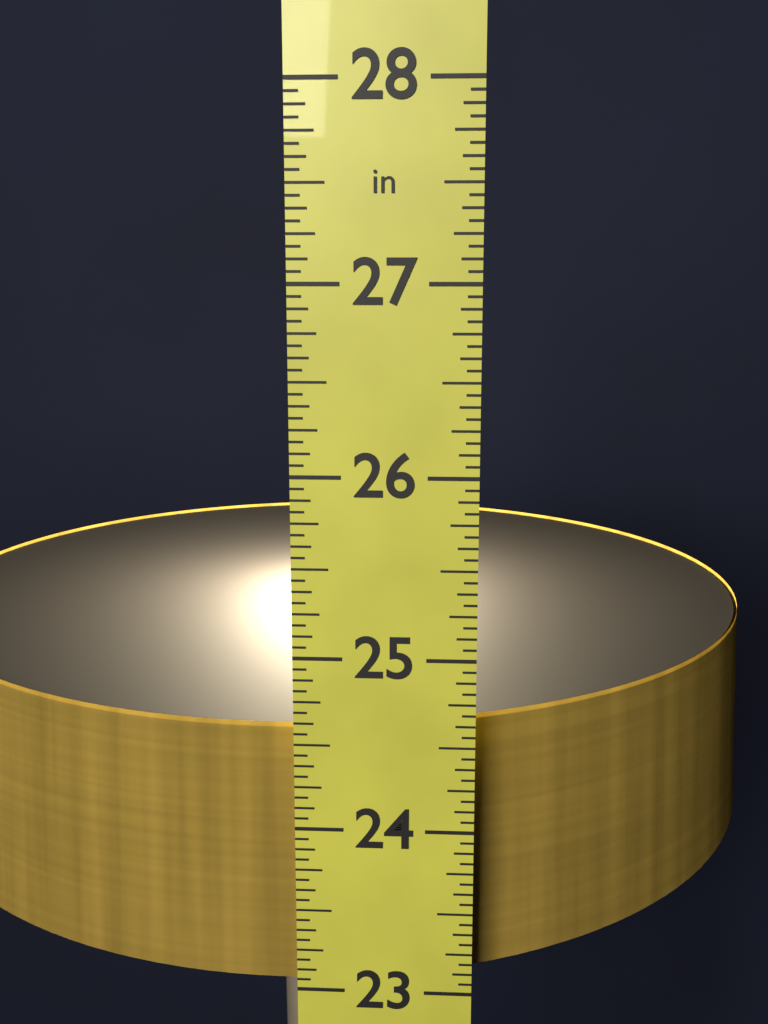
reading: 24.5625 in
